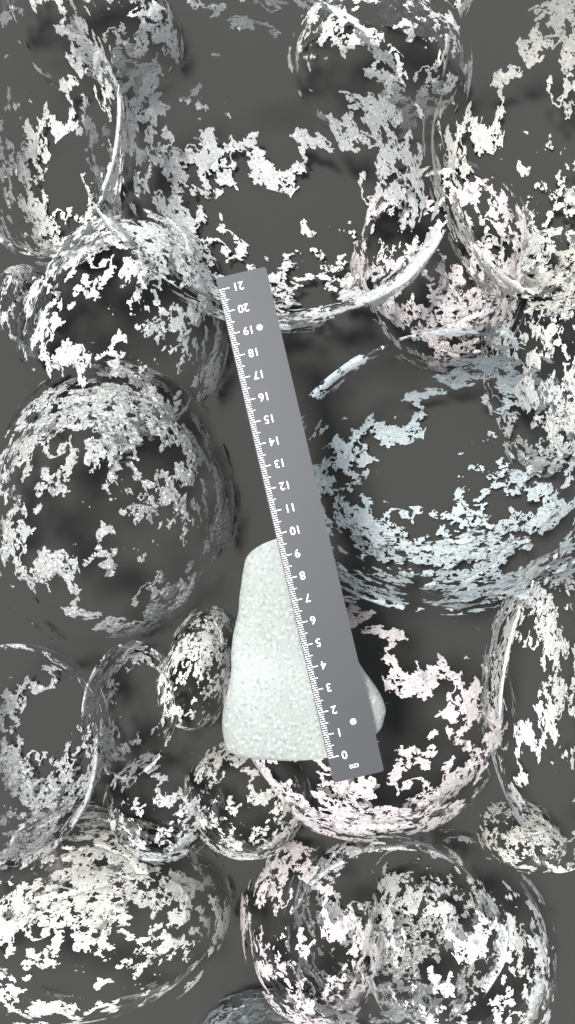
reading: 9.8 cm
